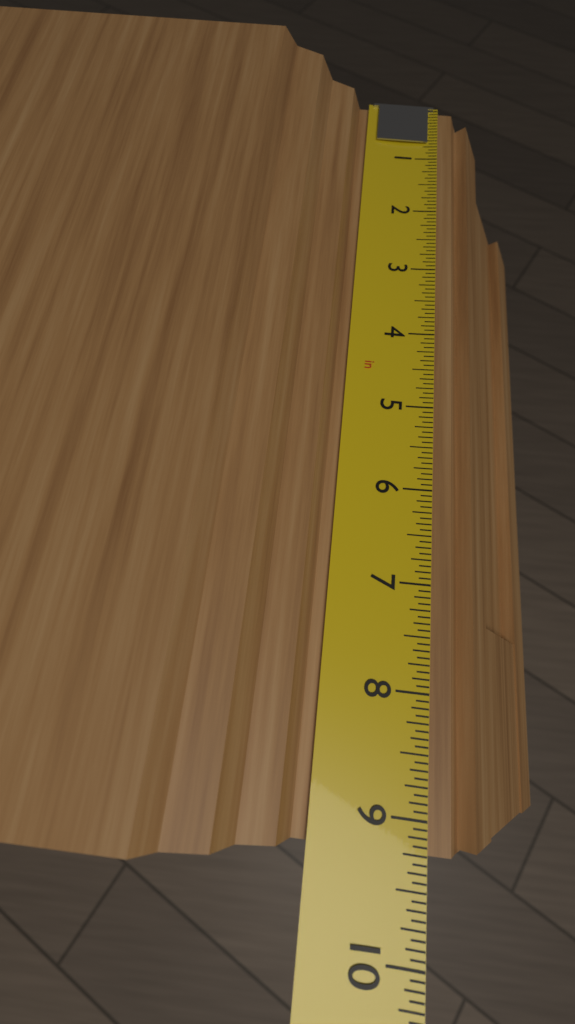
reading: 9.2500 in
